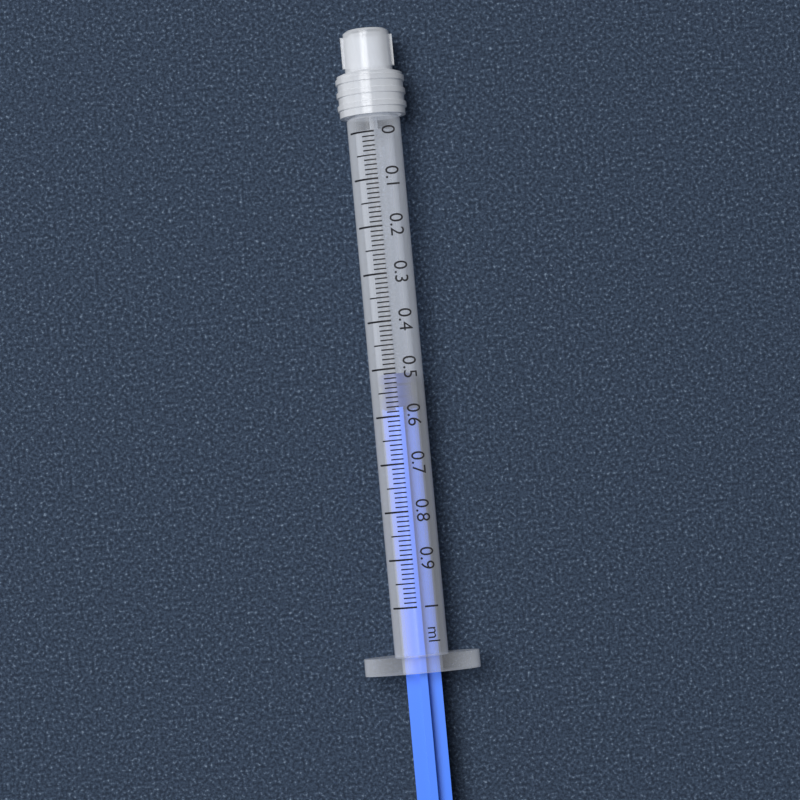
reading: 0.51 ml
